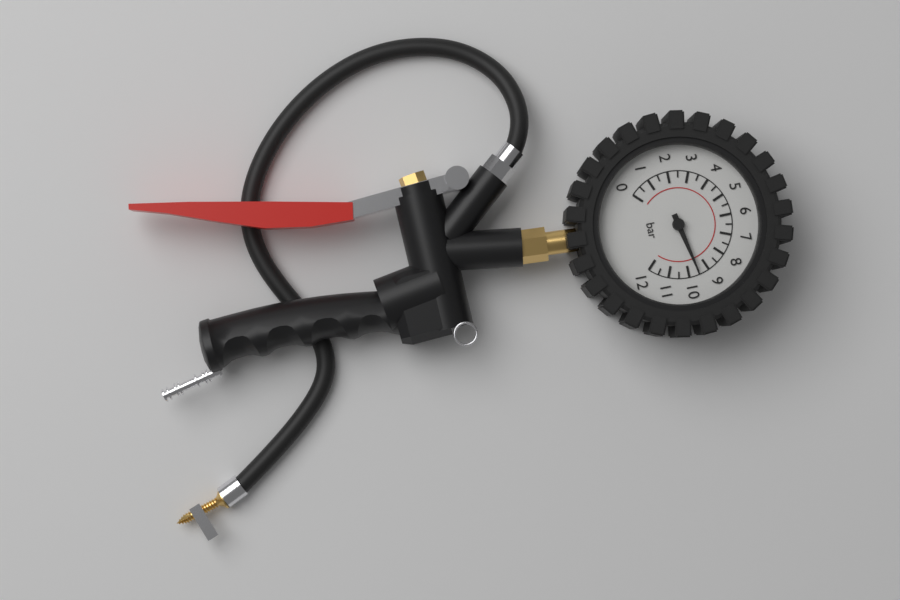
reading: 9.5 bar
